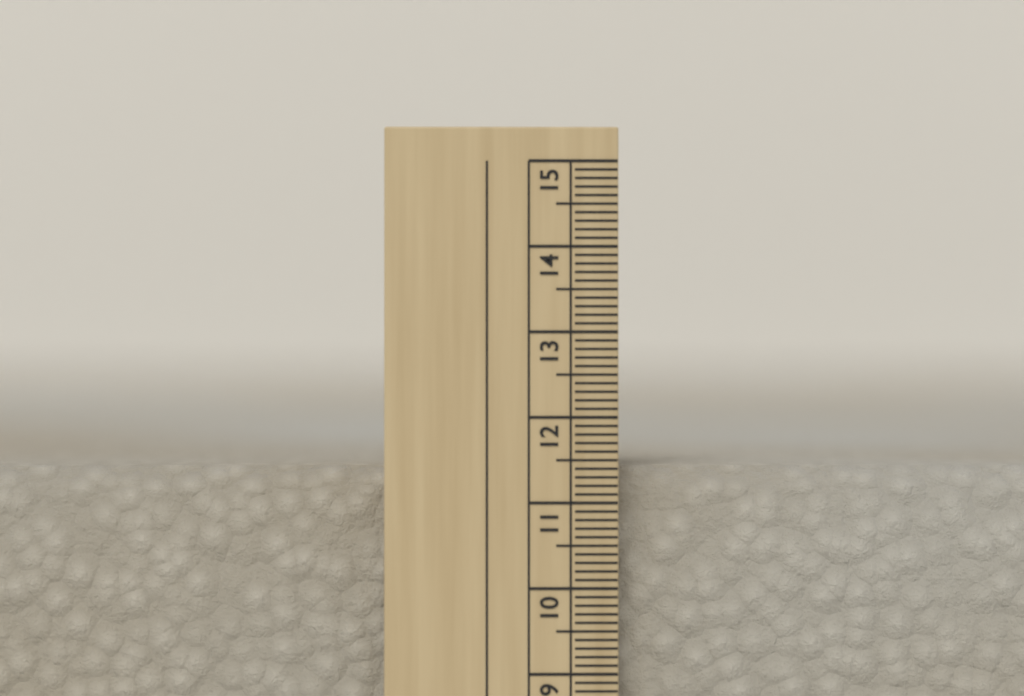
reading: 11.4 cm
